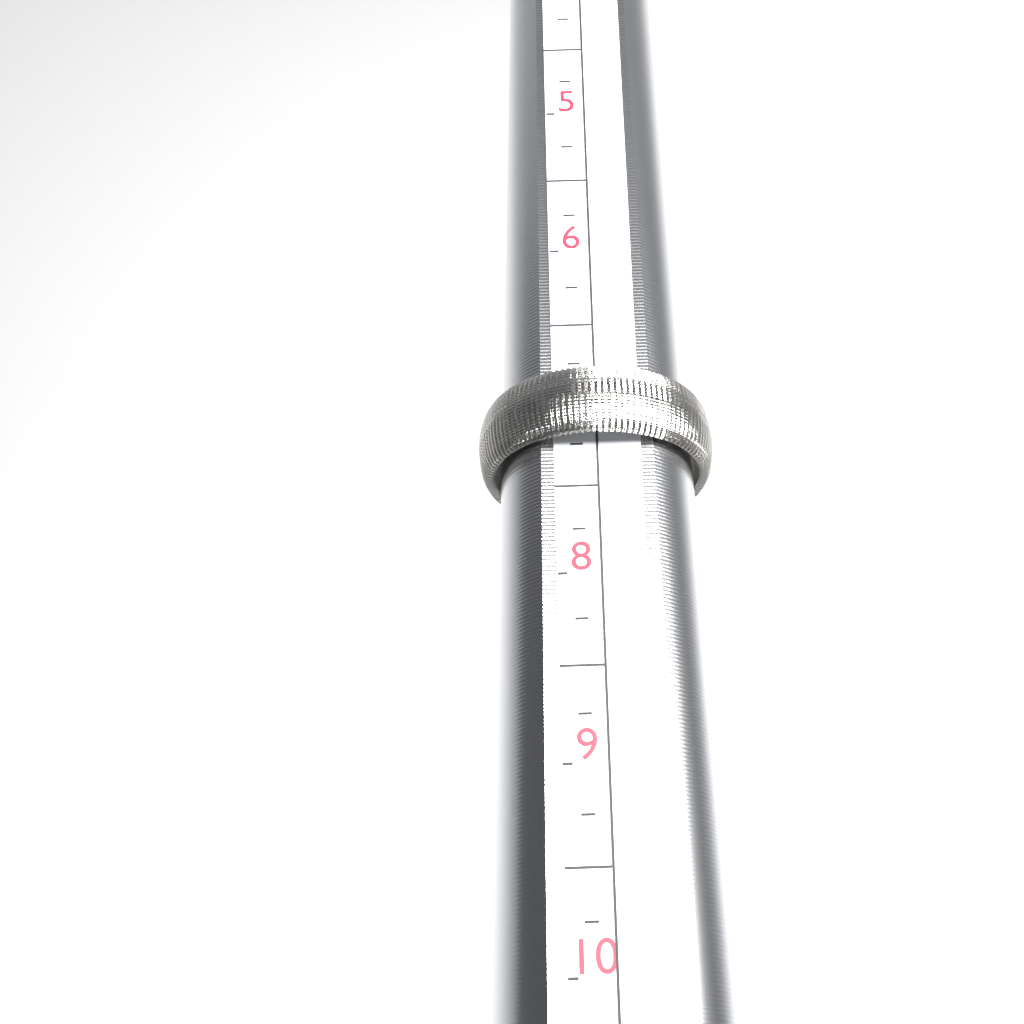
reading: 7.25 (no unit)
